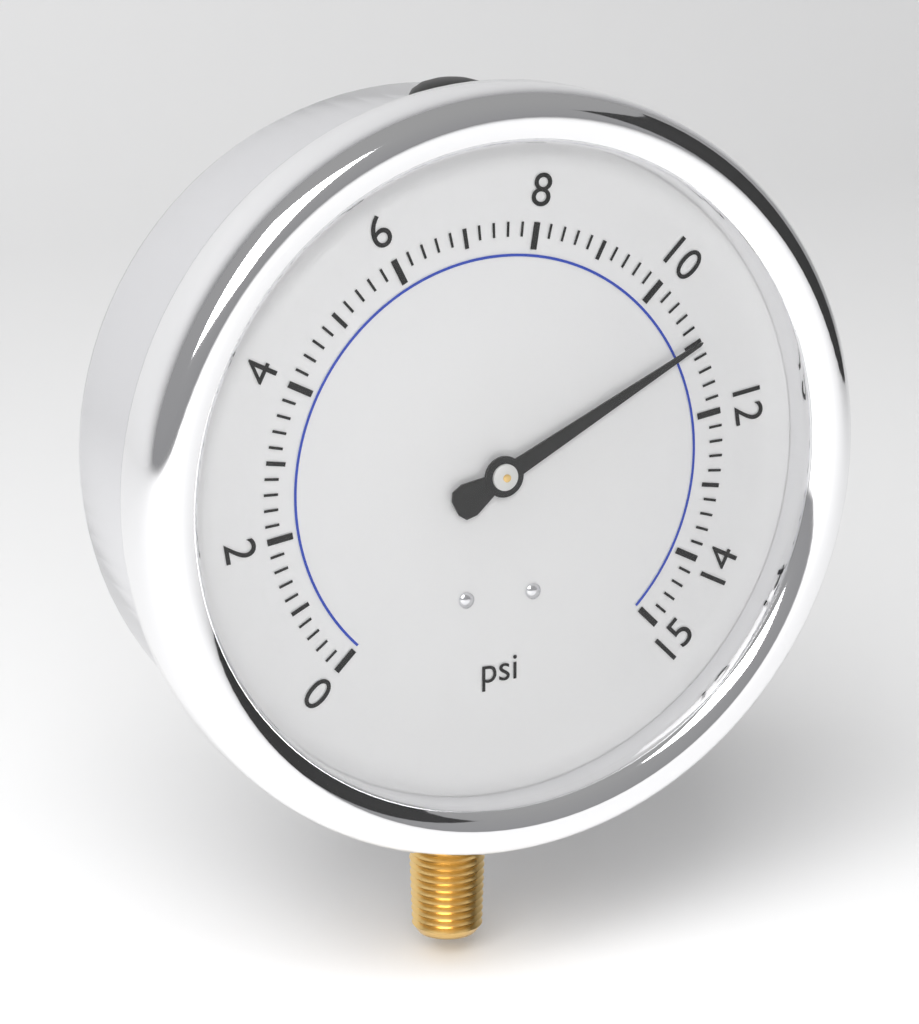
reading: 11.0 psi
